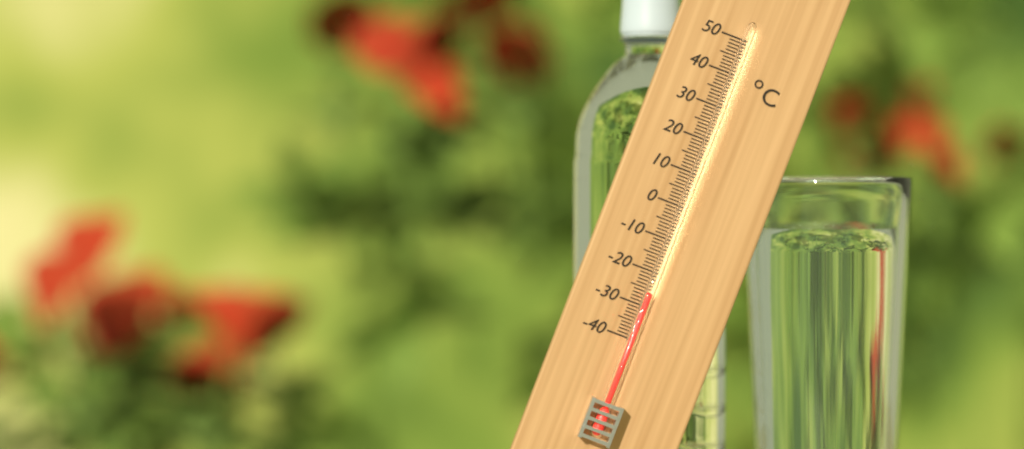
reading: -26 °C
